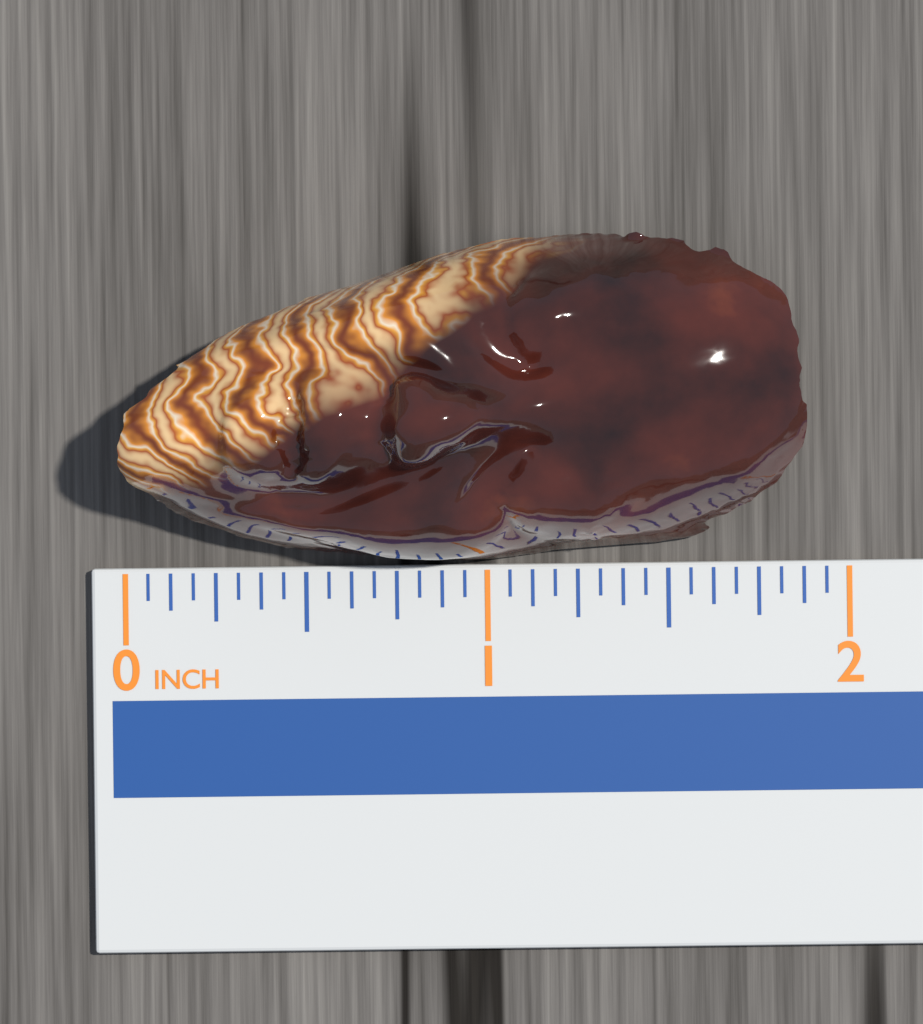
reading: 1.8750 in
